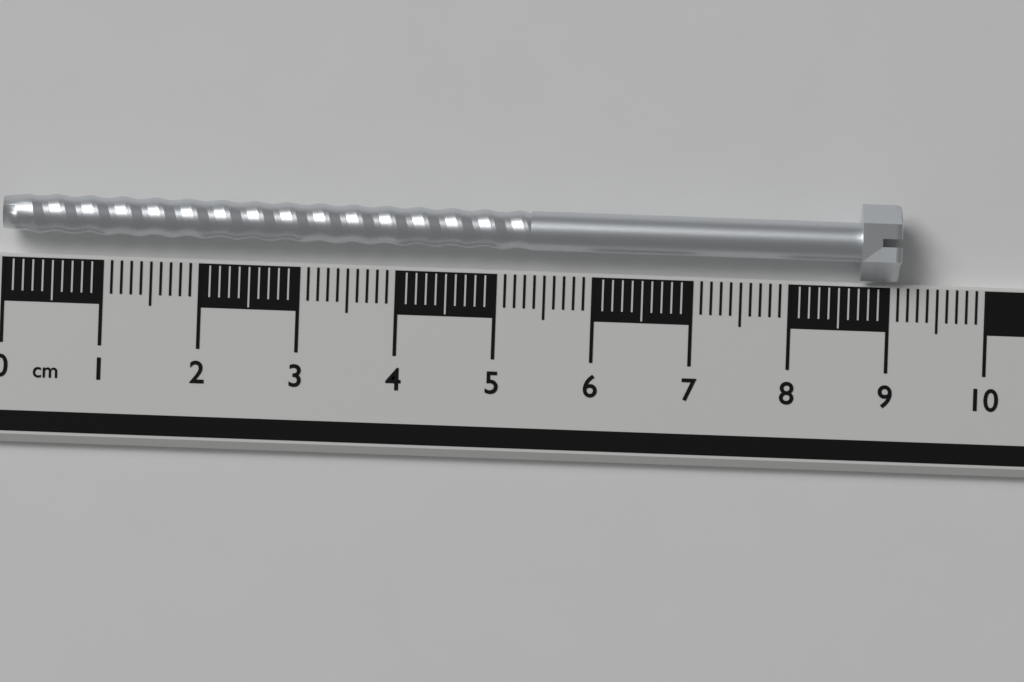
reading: 9.1 cm
